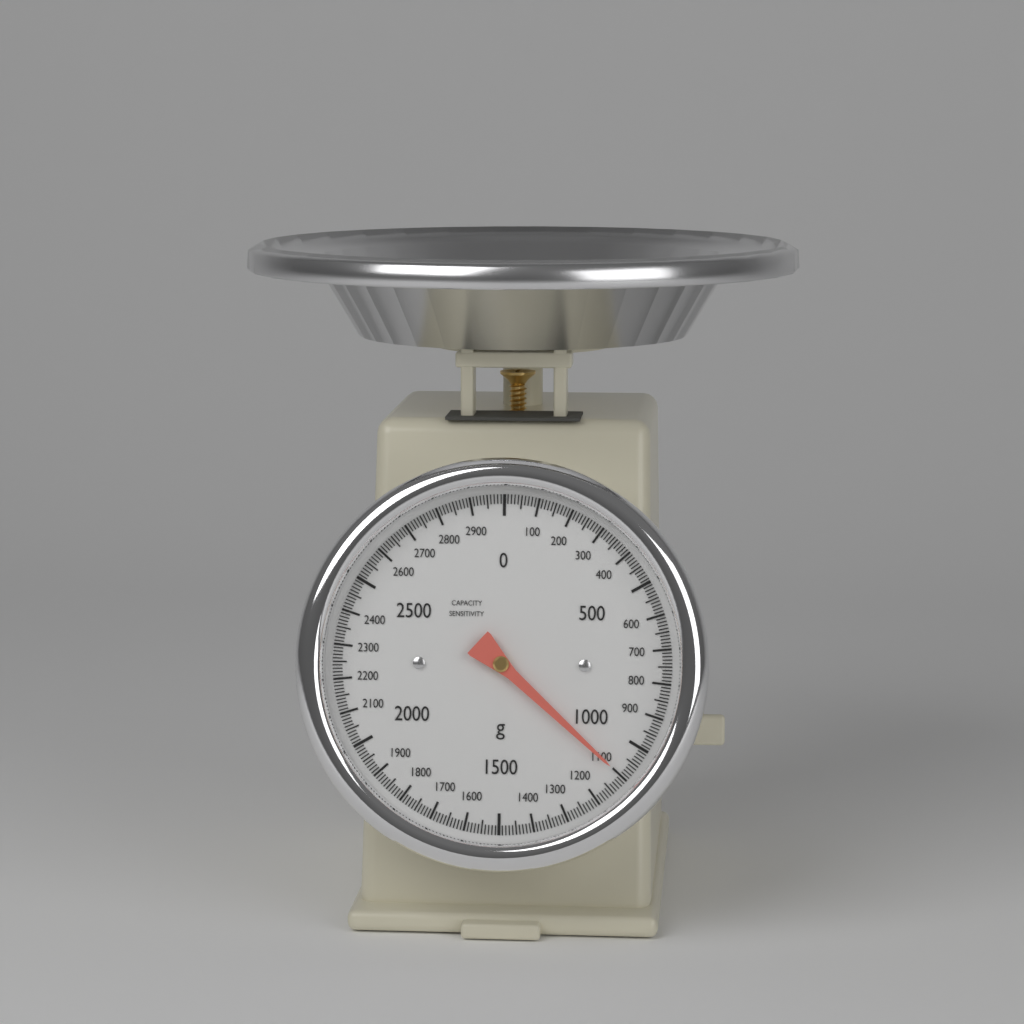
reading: 1100 g
